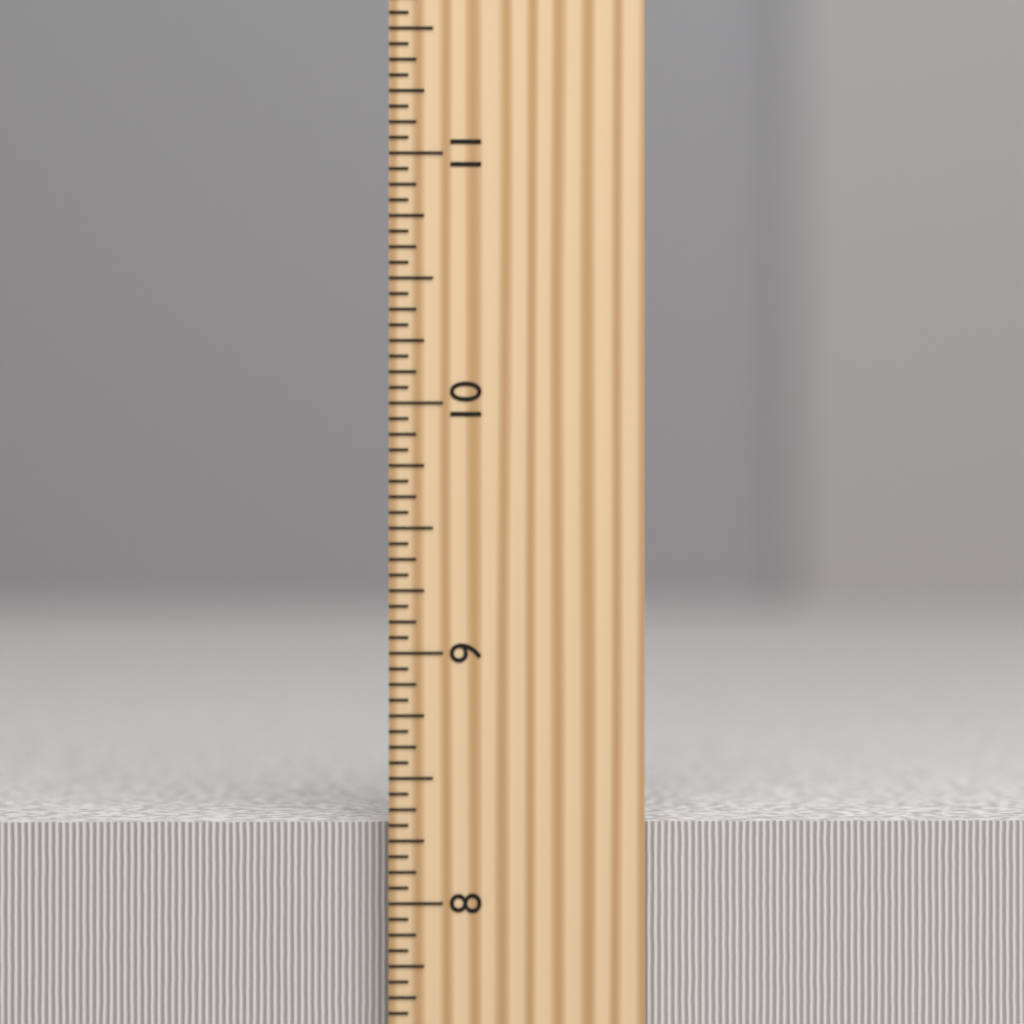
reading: 8.3125 inch
